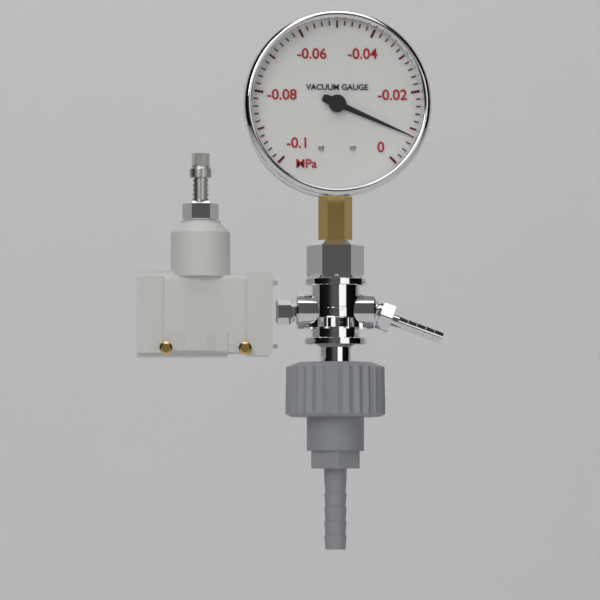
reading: -0.008 MPa
